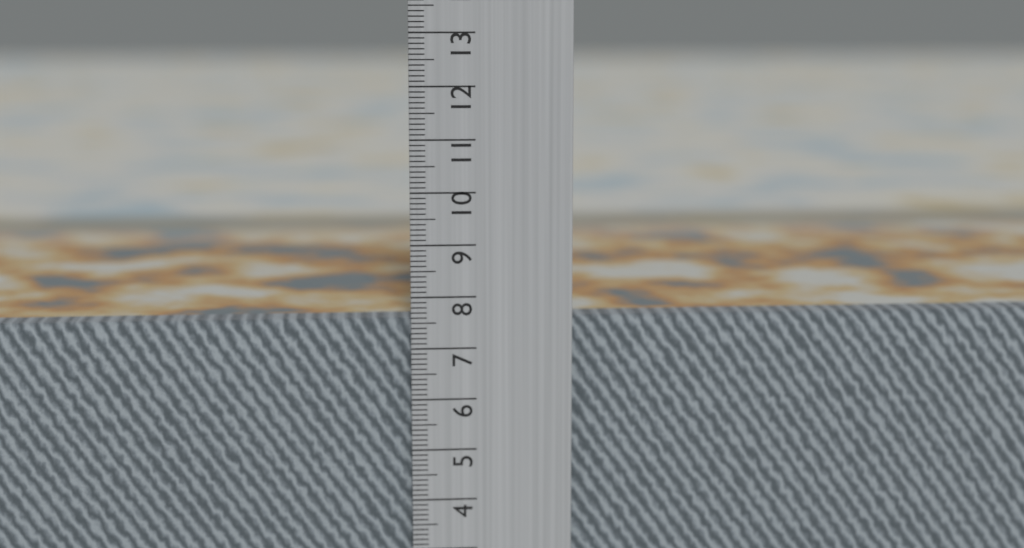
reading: 7.5 cm
